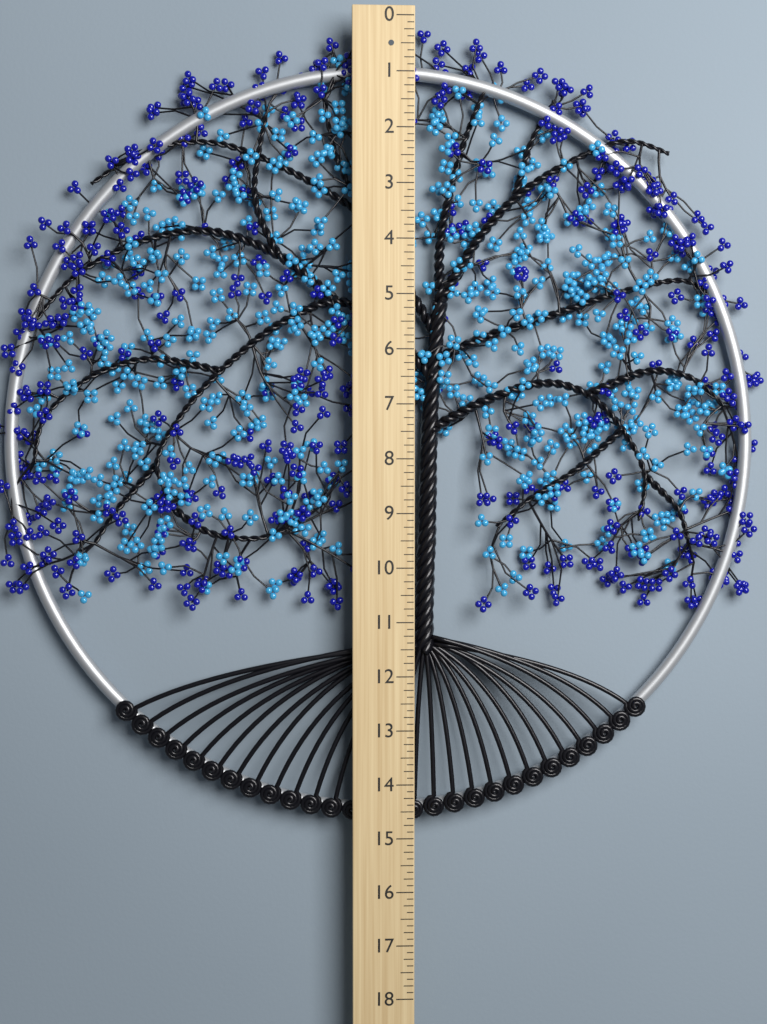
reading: 14.750 (no unit)
